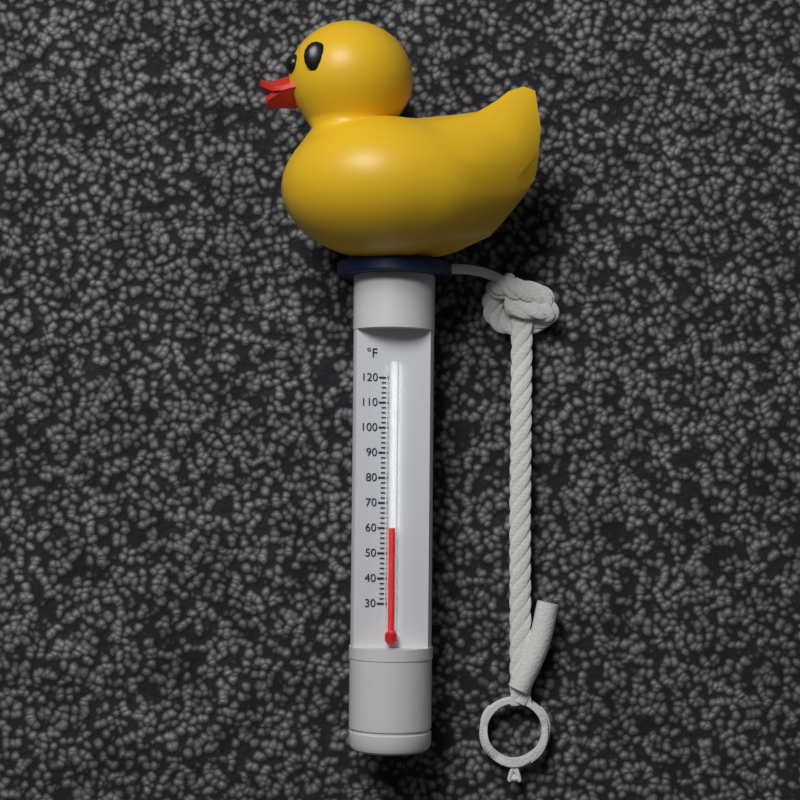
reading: 60 °F
